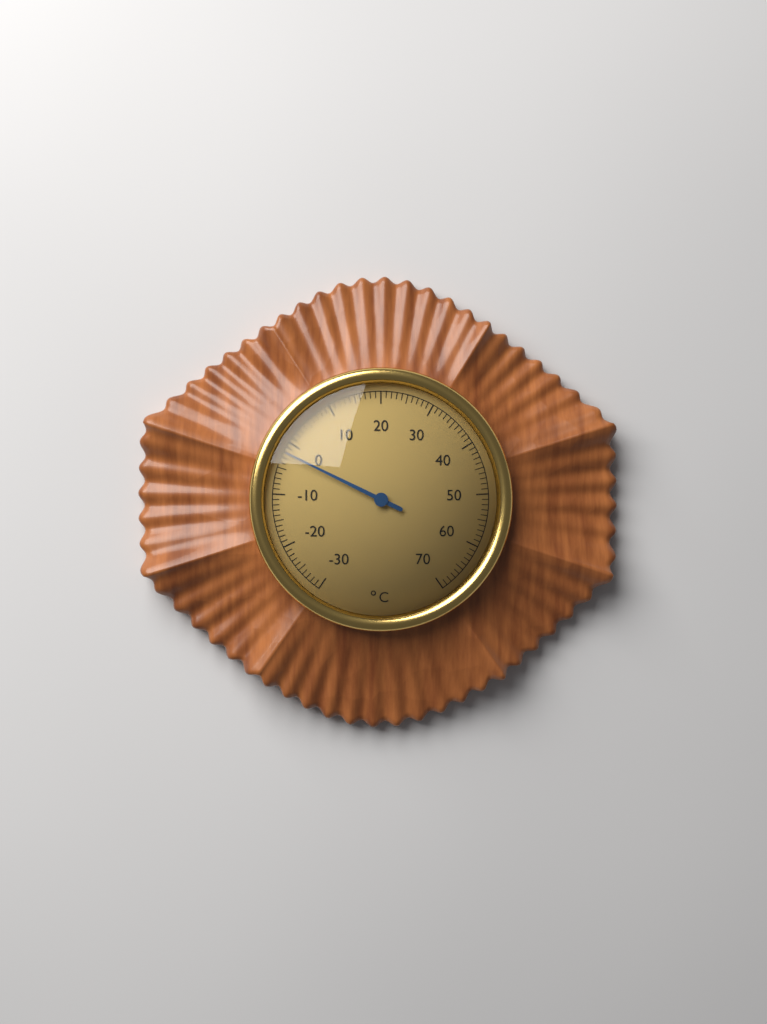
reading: -2 °C
